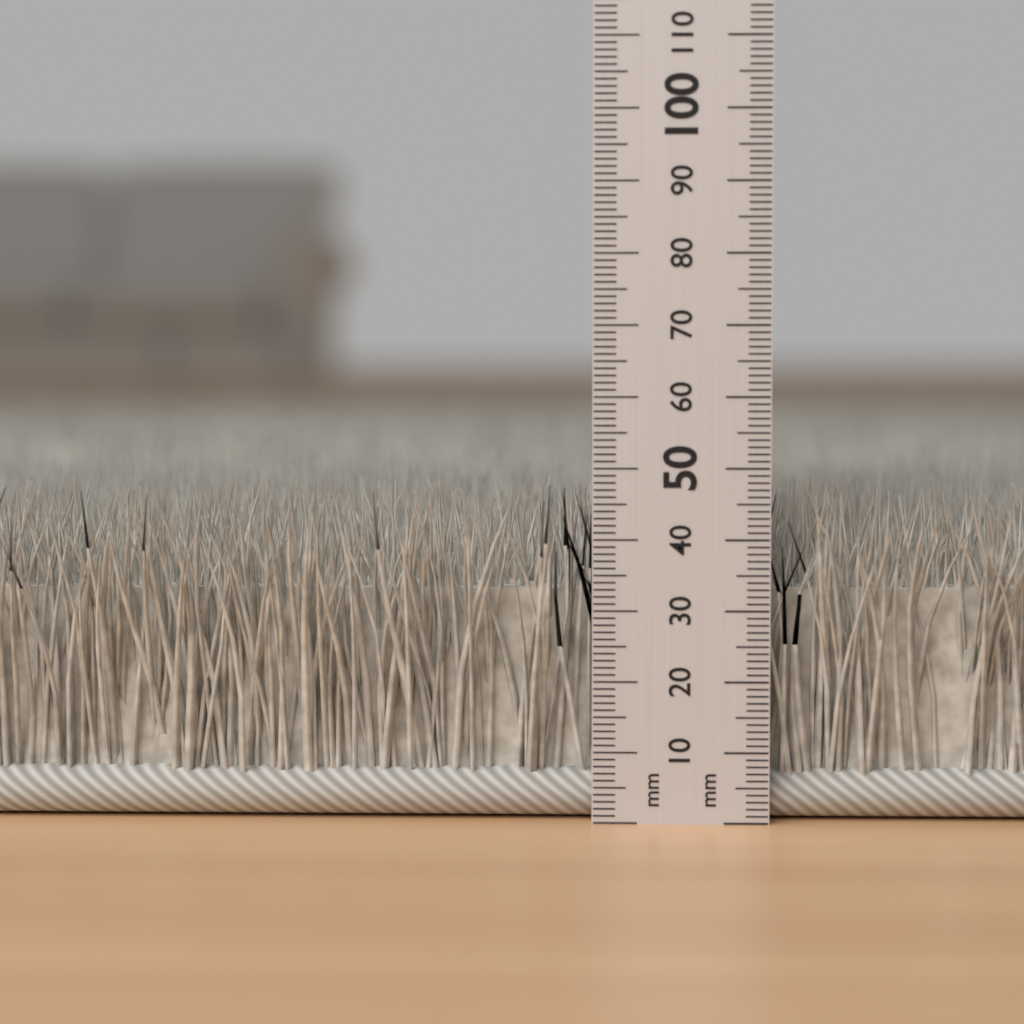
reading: 48 mm
